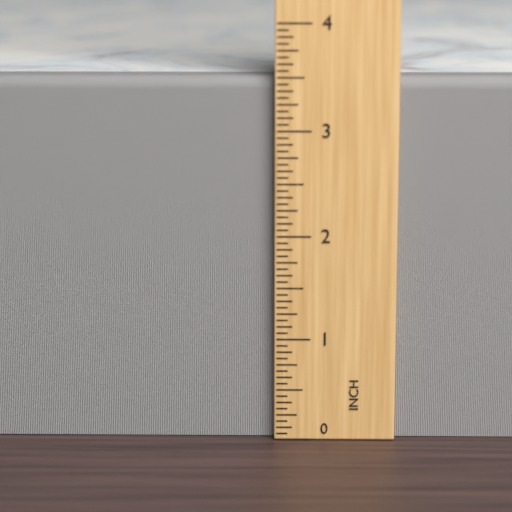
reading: 3.5000 in
